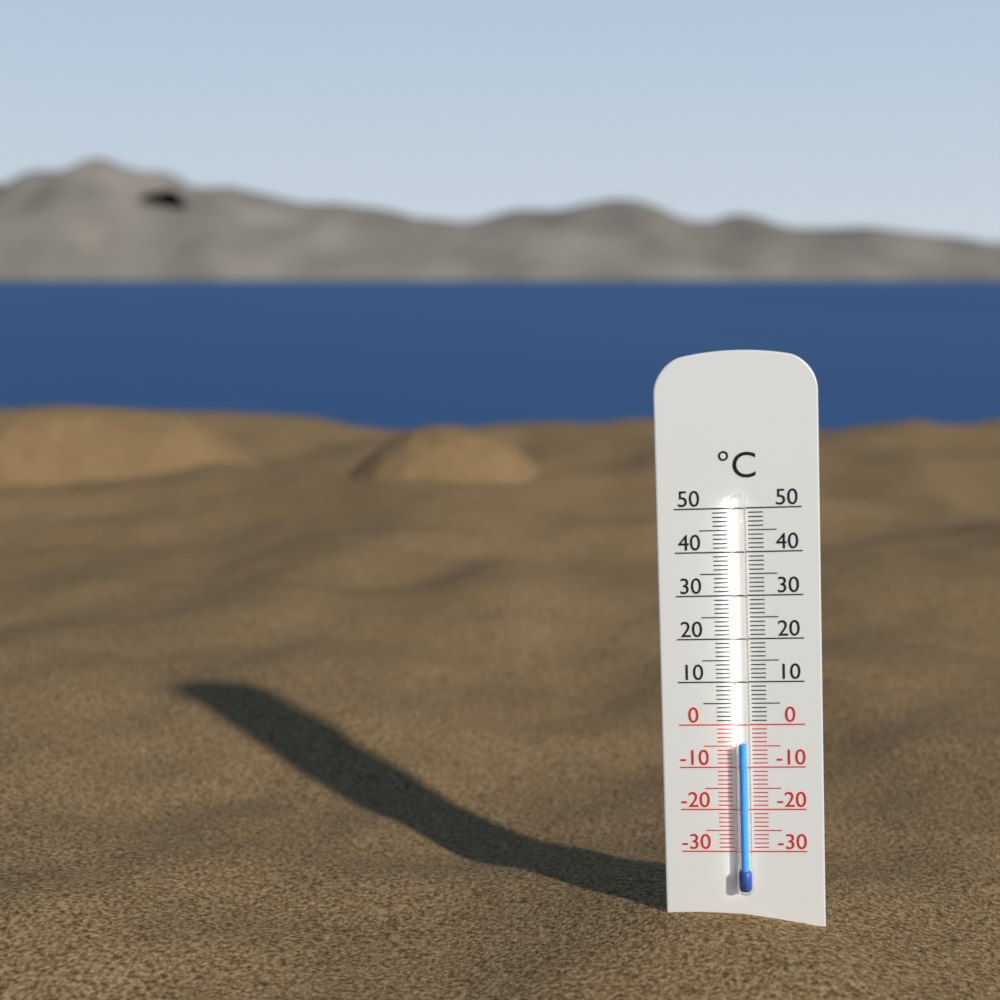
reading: -4 °C
